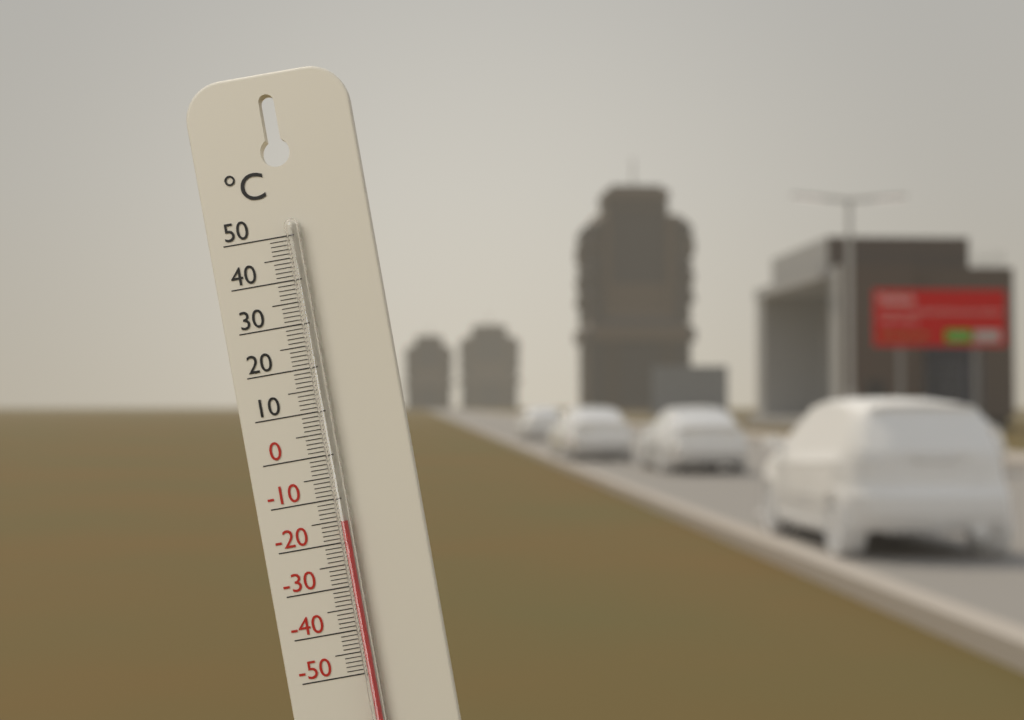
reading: -15 °C
